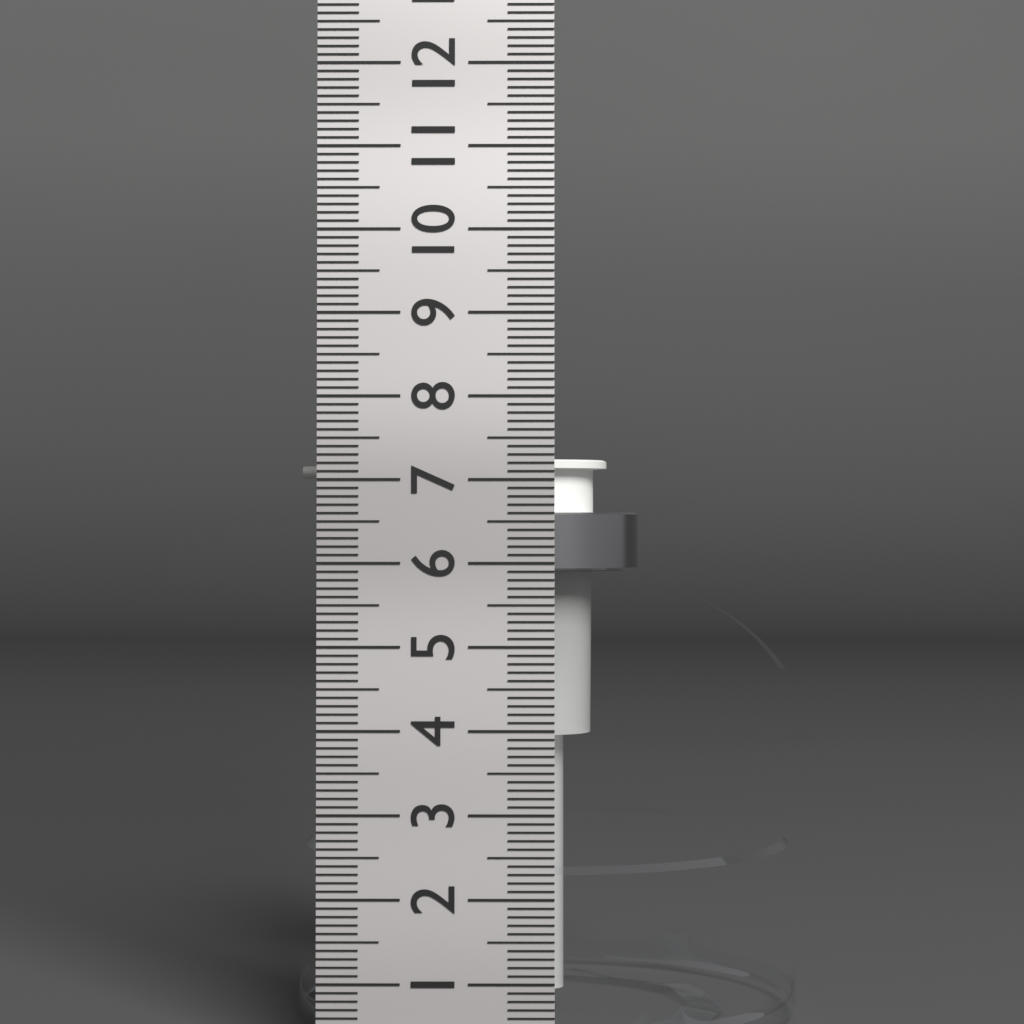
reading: 7.3 cm
